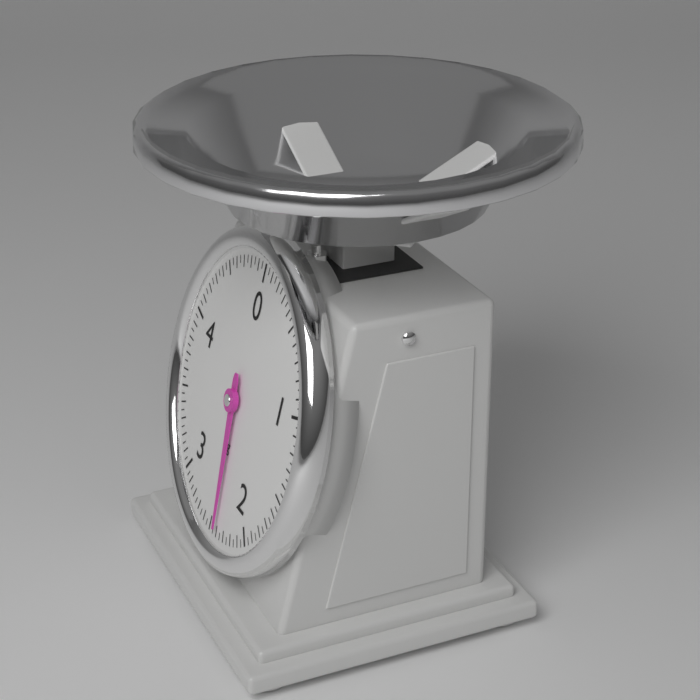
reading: 2.40 kg
